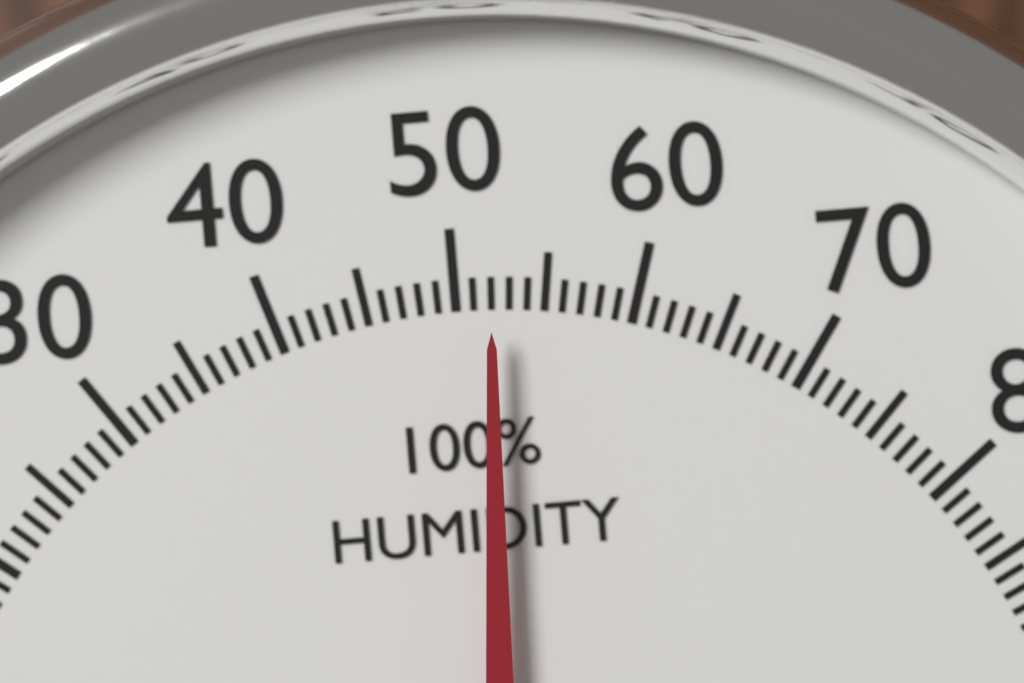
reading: 52 %
